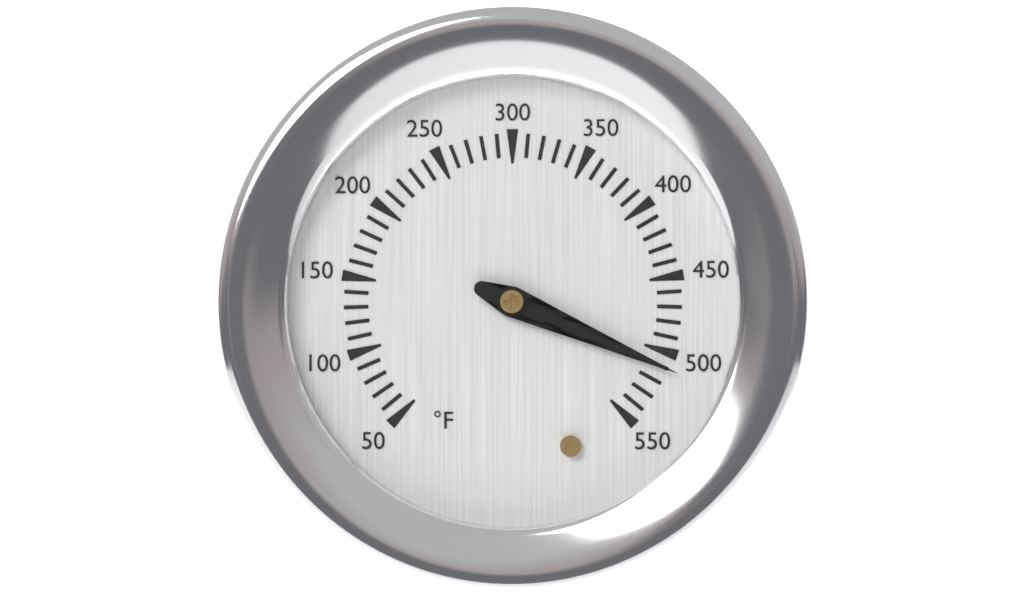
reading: 510 °F
